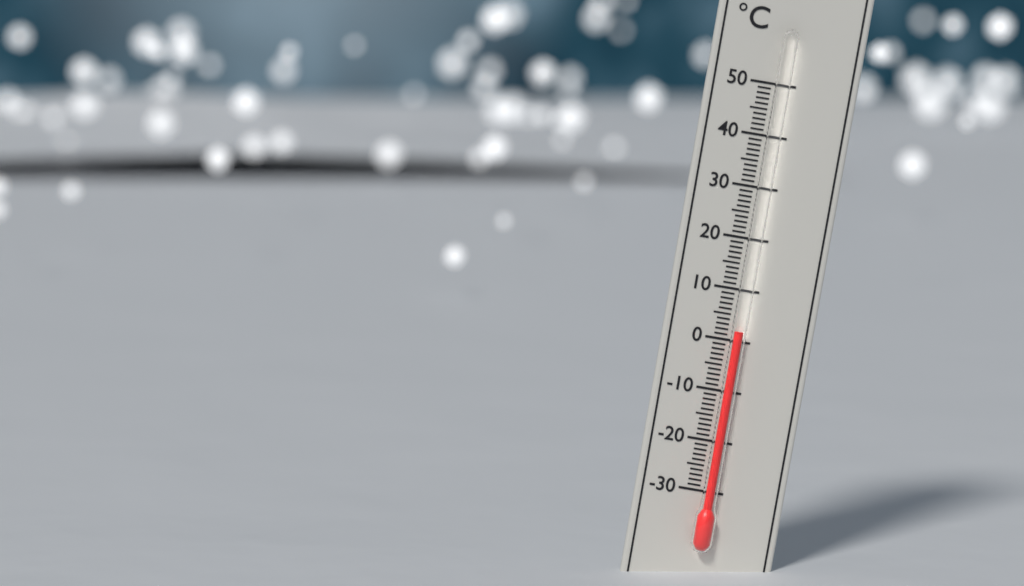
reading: 2 °C
